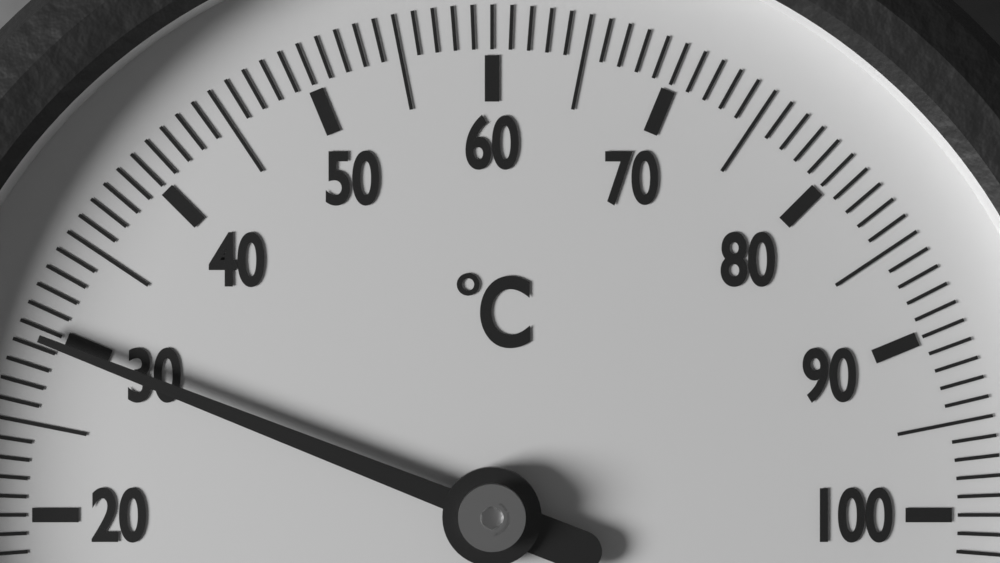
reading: 29.5 °C
